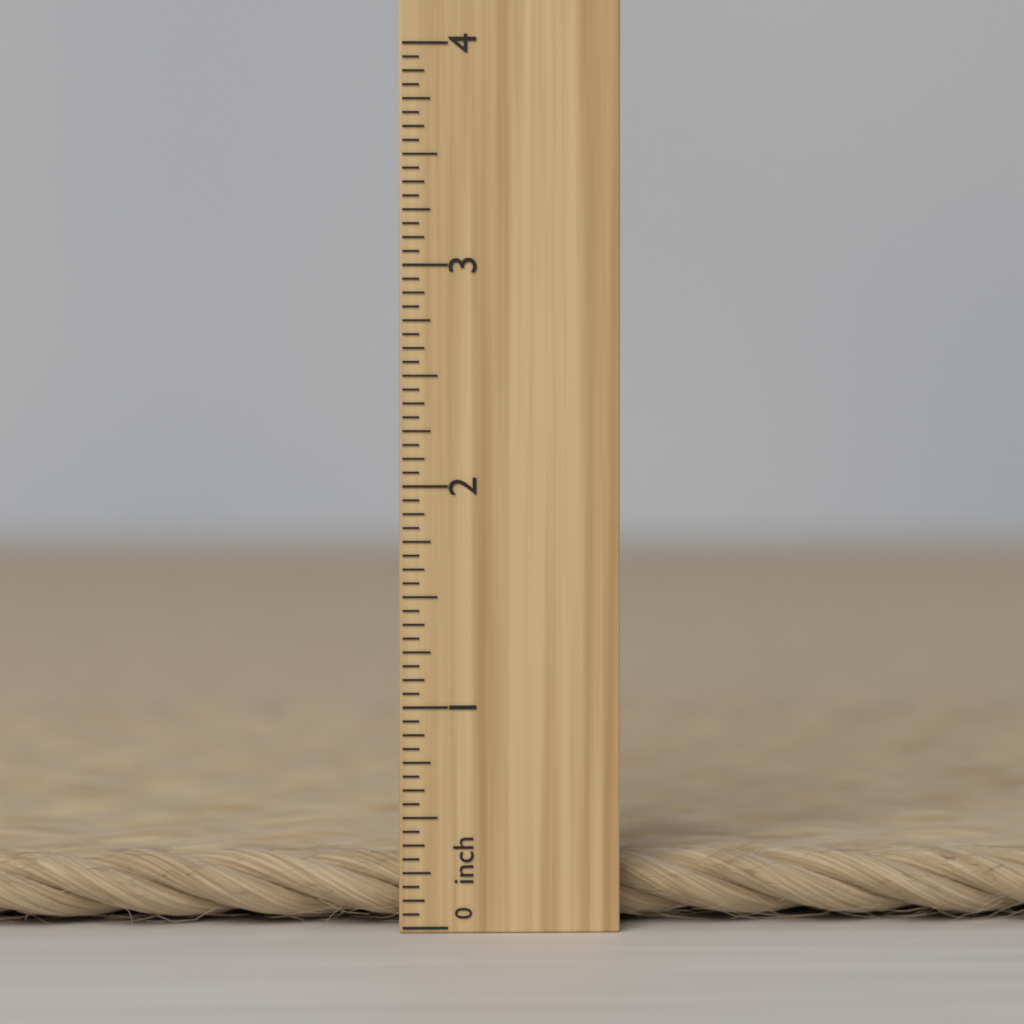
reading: 0.3125 inch
